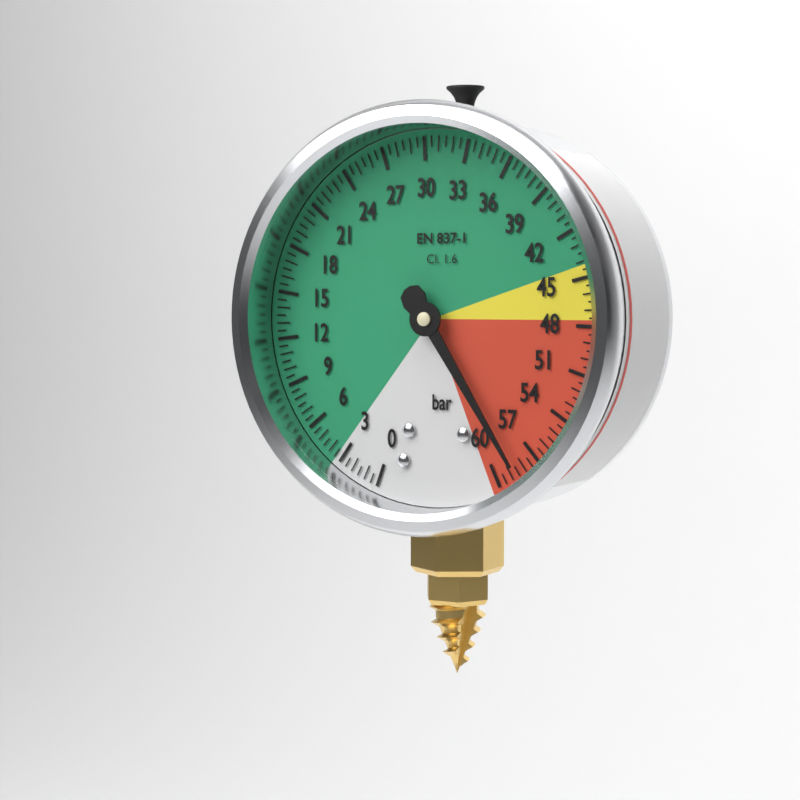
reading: 58.5 bar
